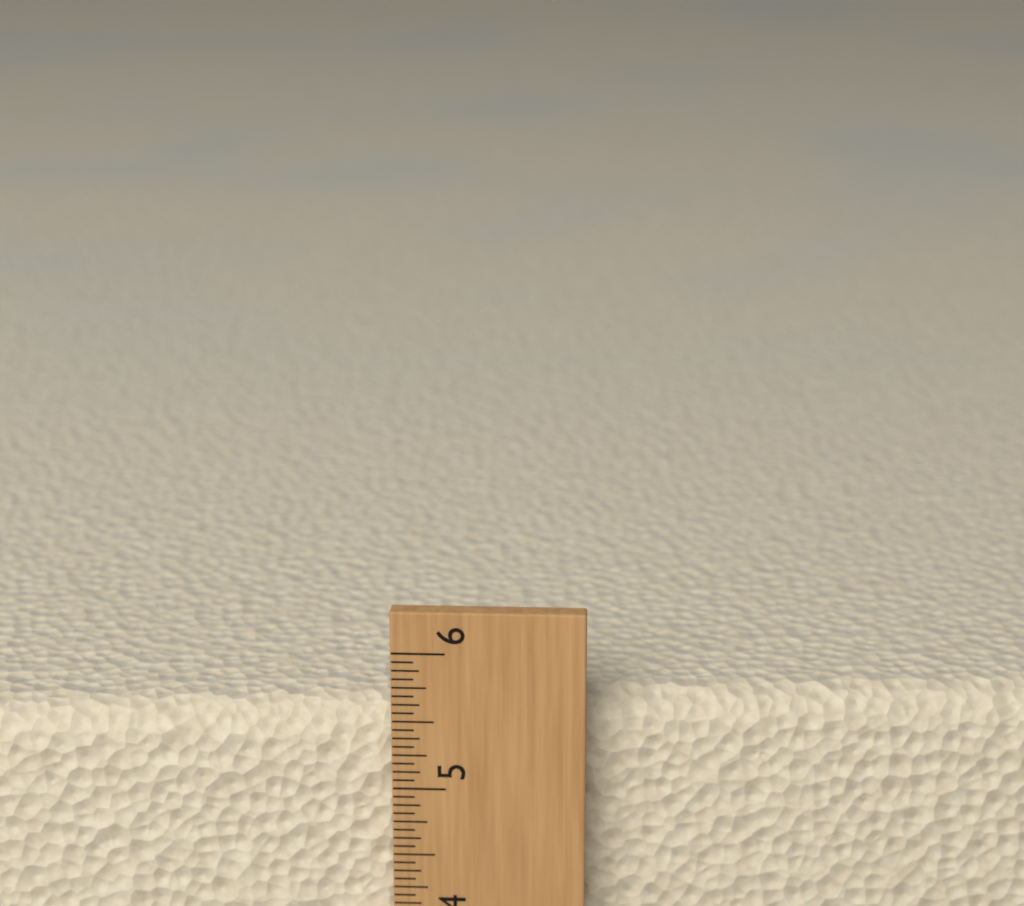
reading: 5.5625 (no unit)
